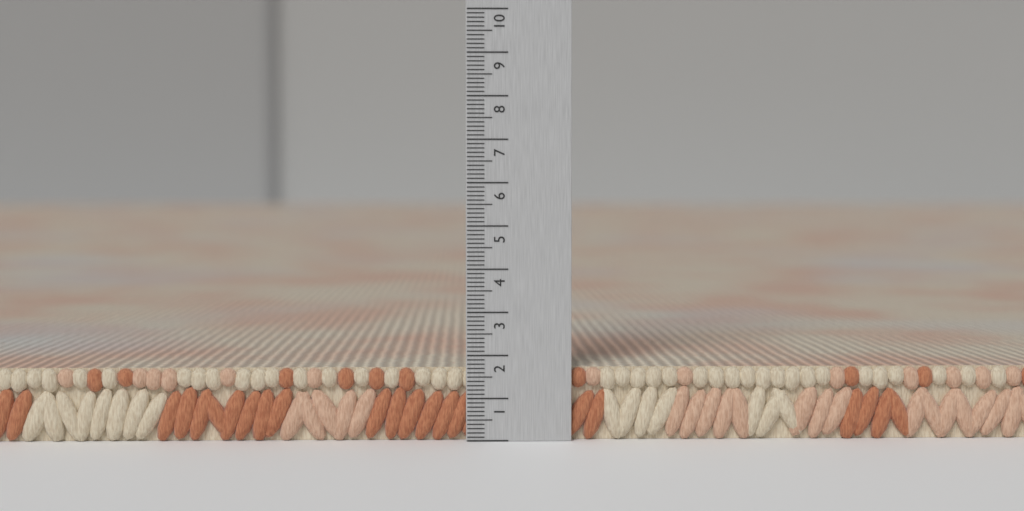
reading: 1.7 (no unit)
